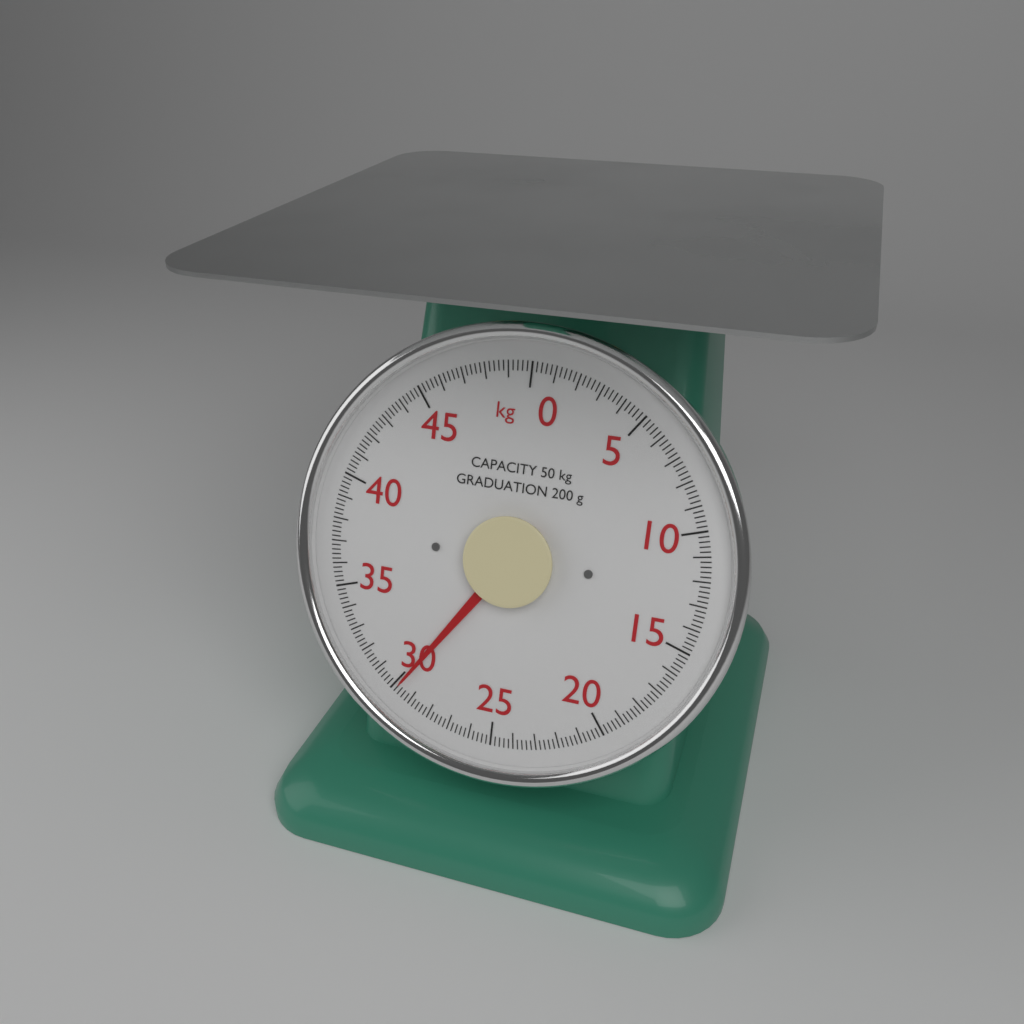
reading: 29.8 kg
